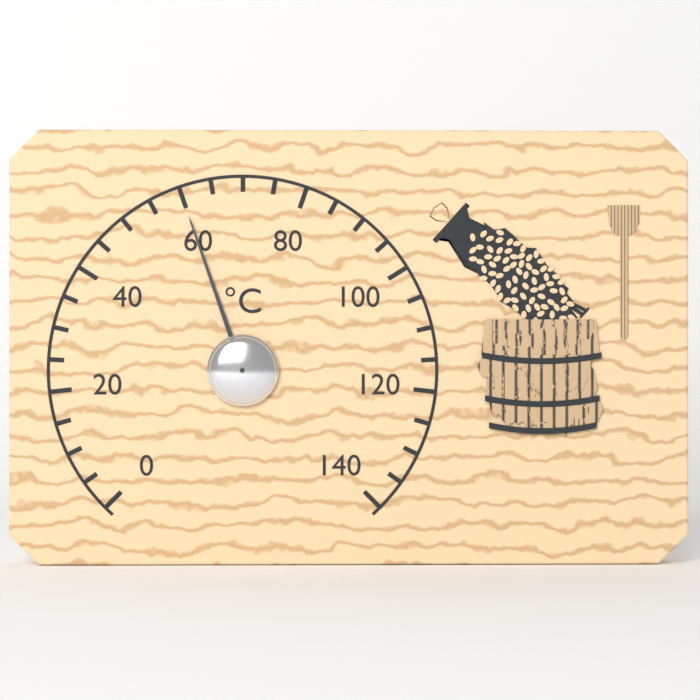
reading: 60 °C
